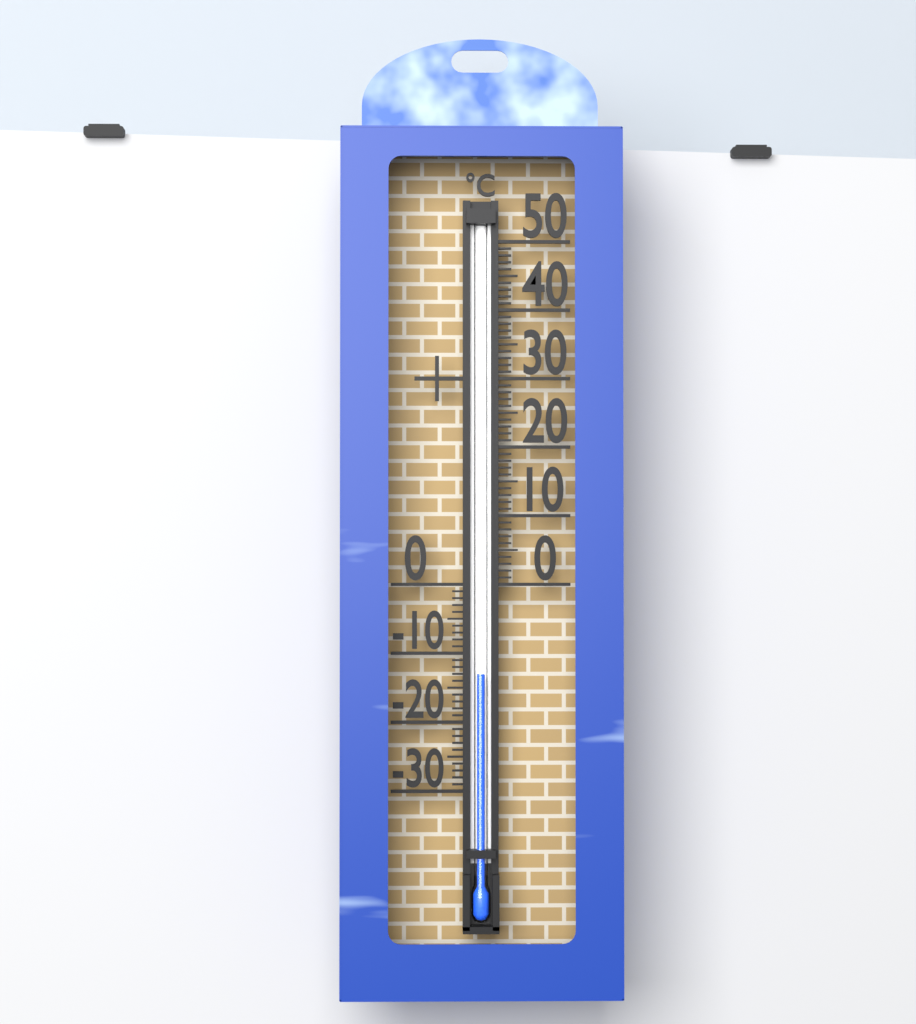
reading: -13 °C
